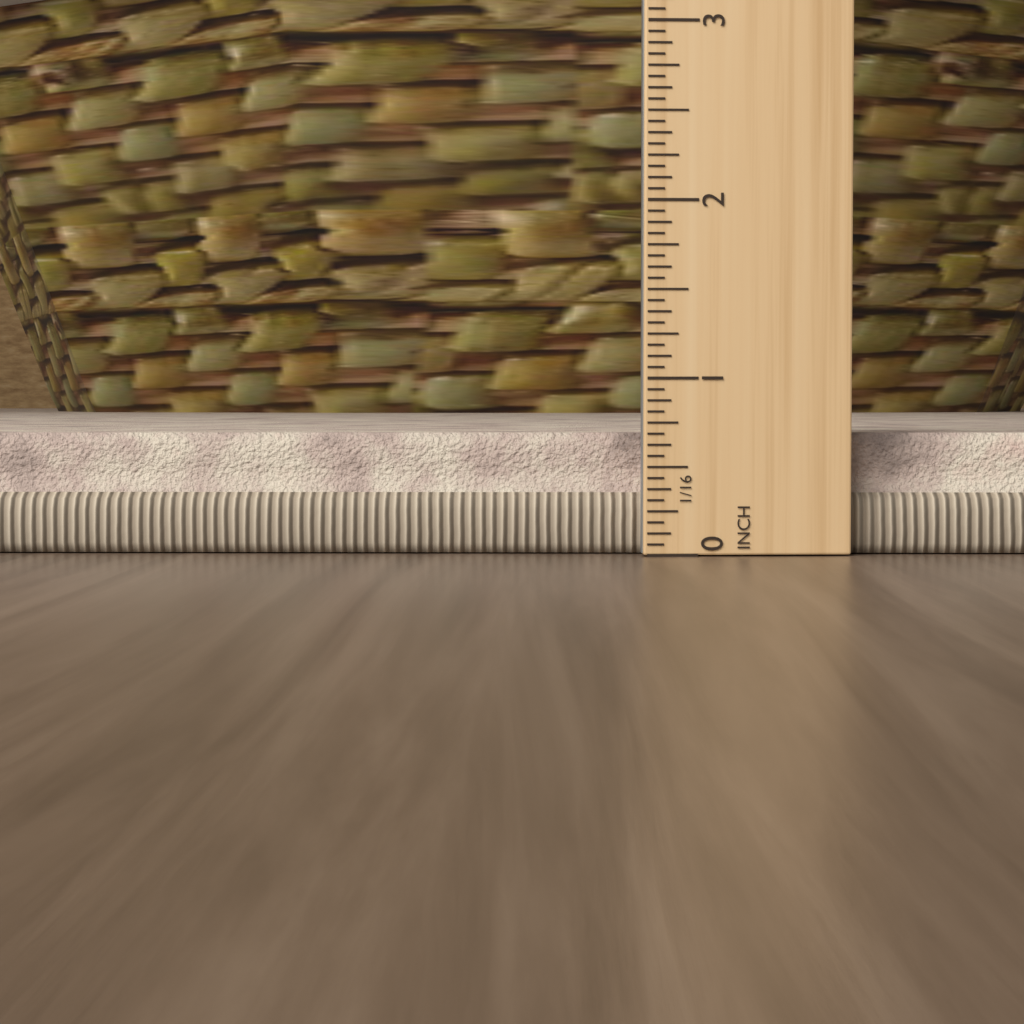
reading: 0.6875 in
